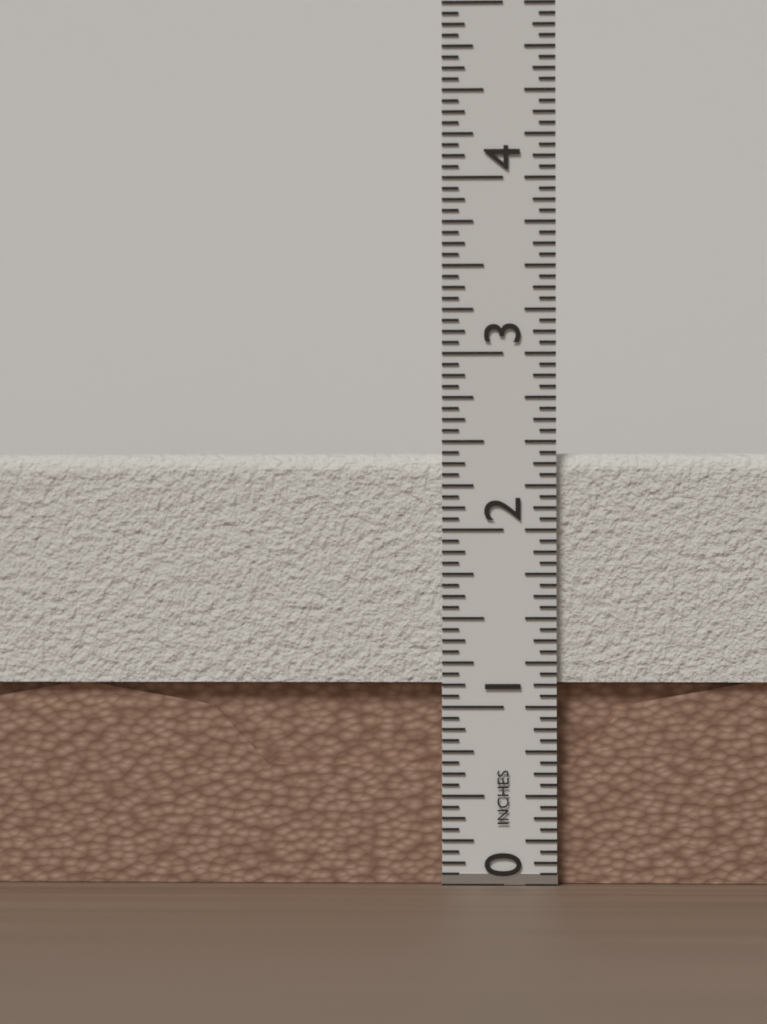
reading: 2.4375 in
